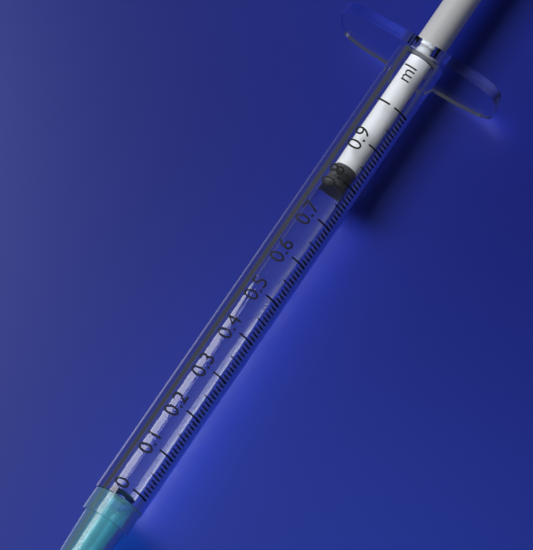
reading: 0.79 ml
